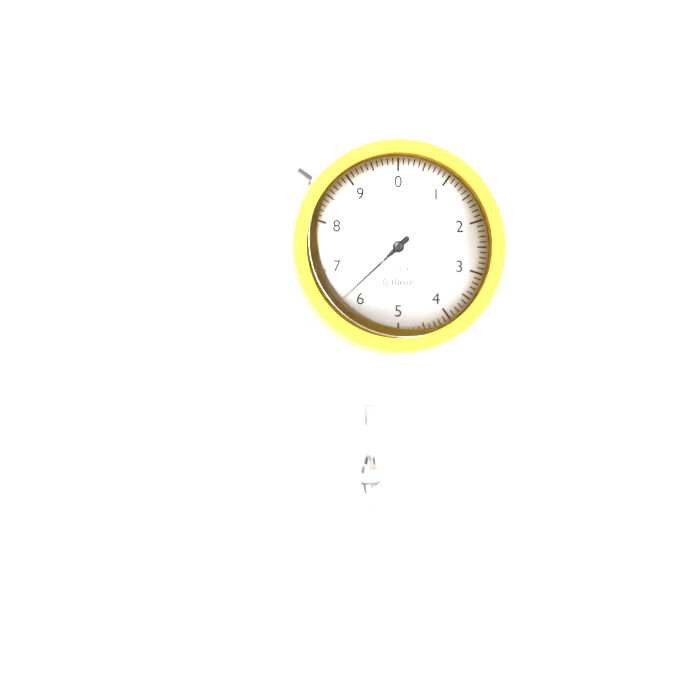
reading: 6.3 mm
